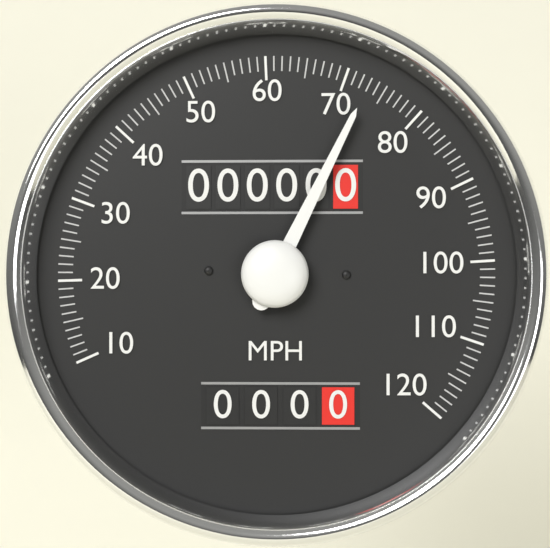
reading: 73 MPH
